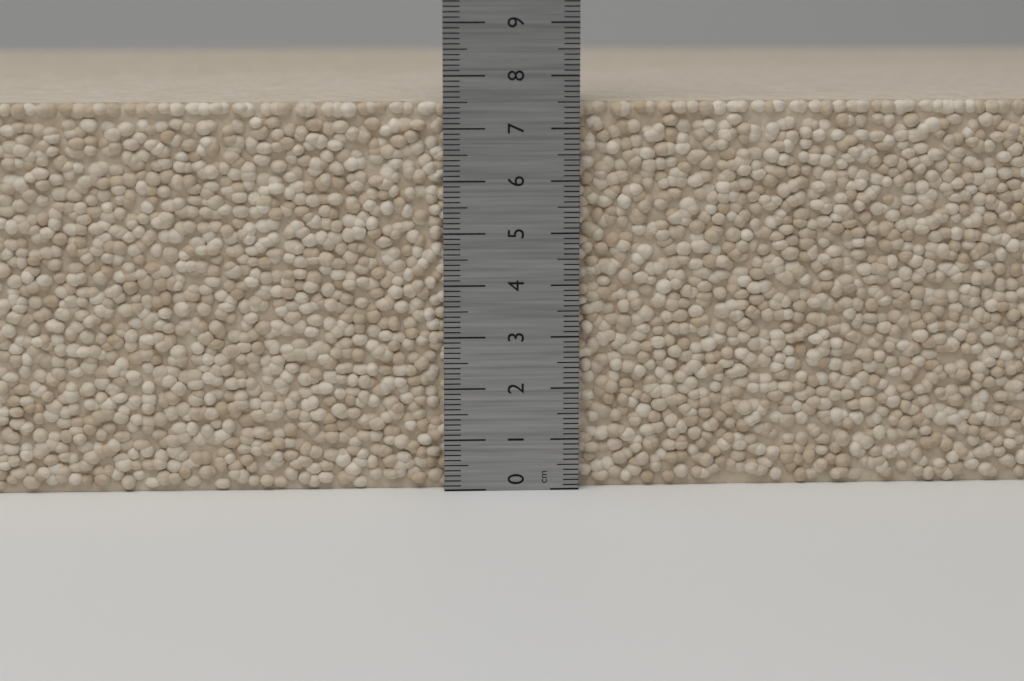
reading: 7.5 cm
